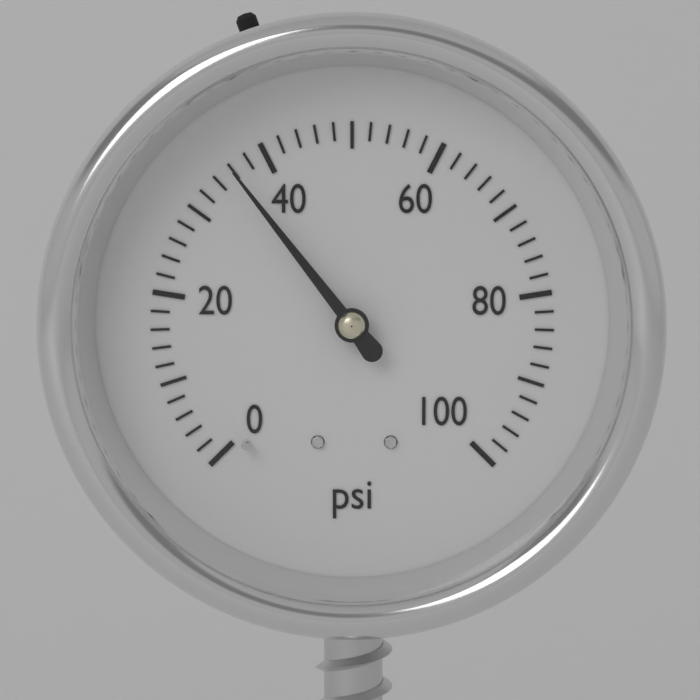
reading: 36 psi
